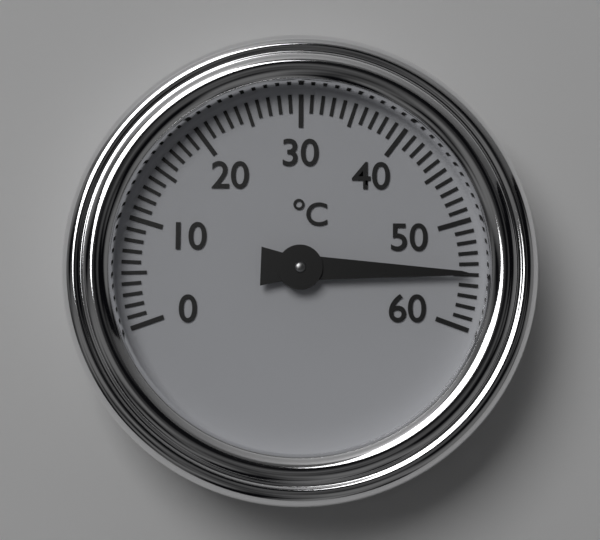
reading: 55 °C
